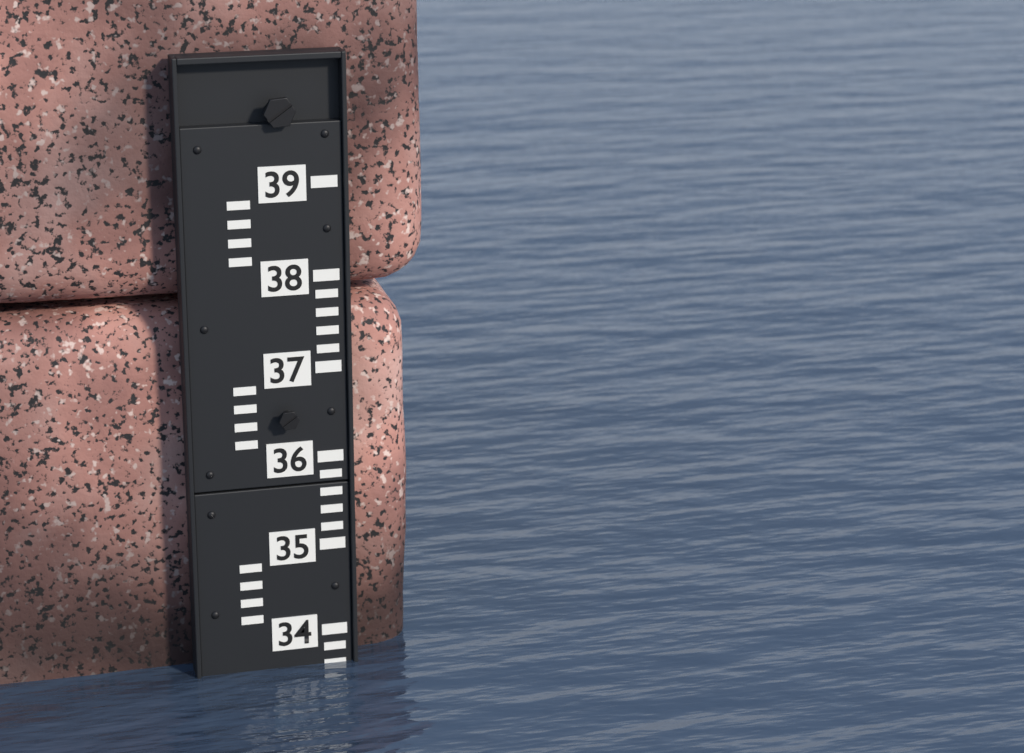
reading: 33.6 (no unit)
